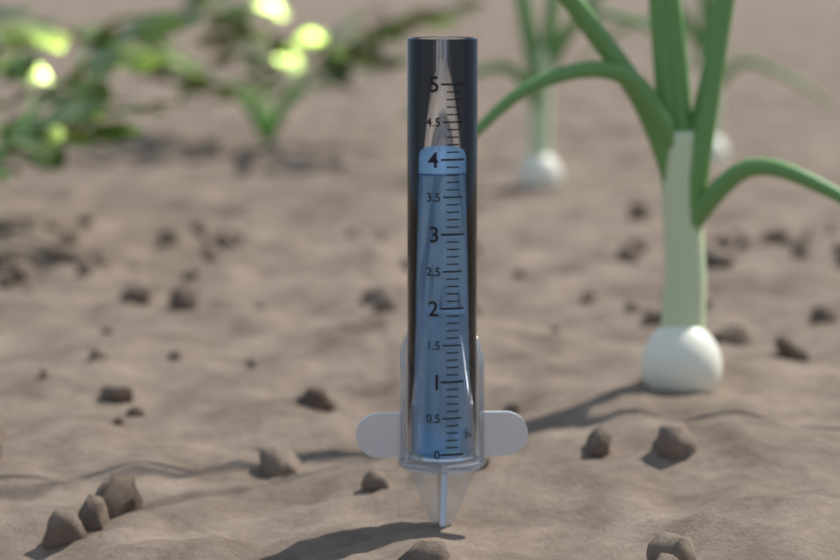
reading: 3.8 in
